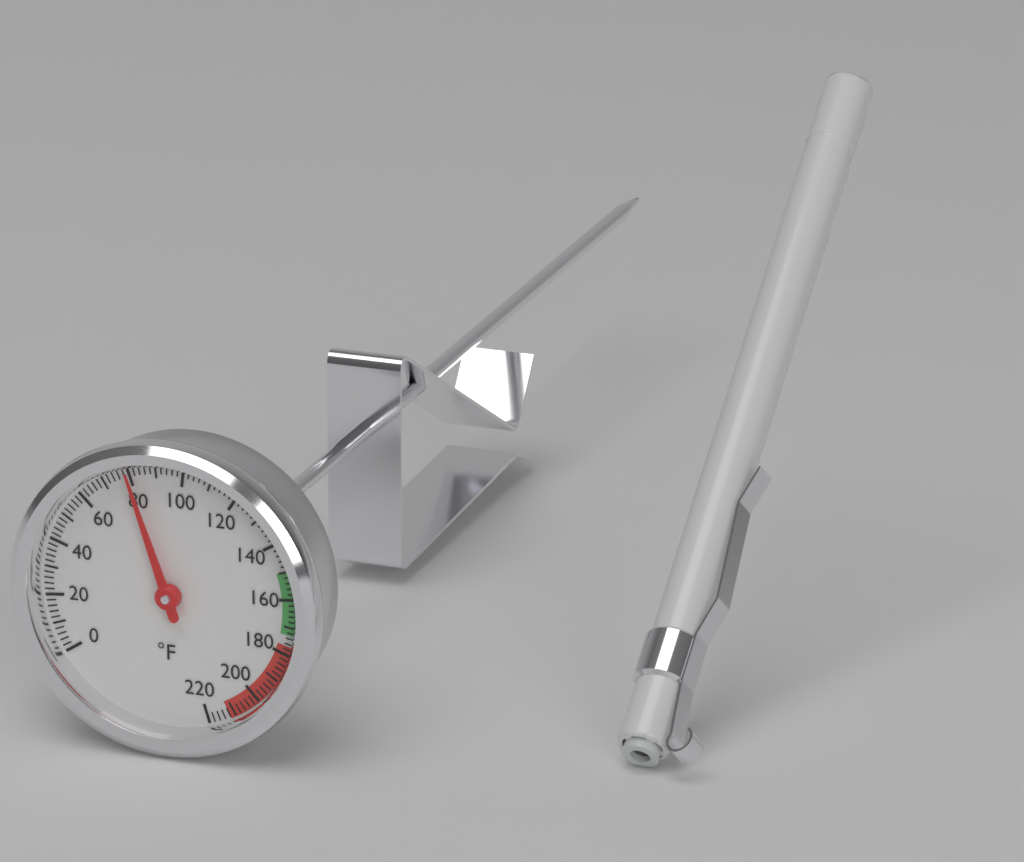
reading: 80 °F
